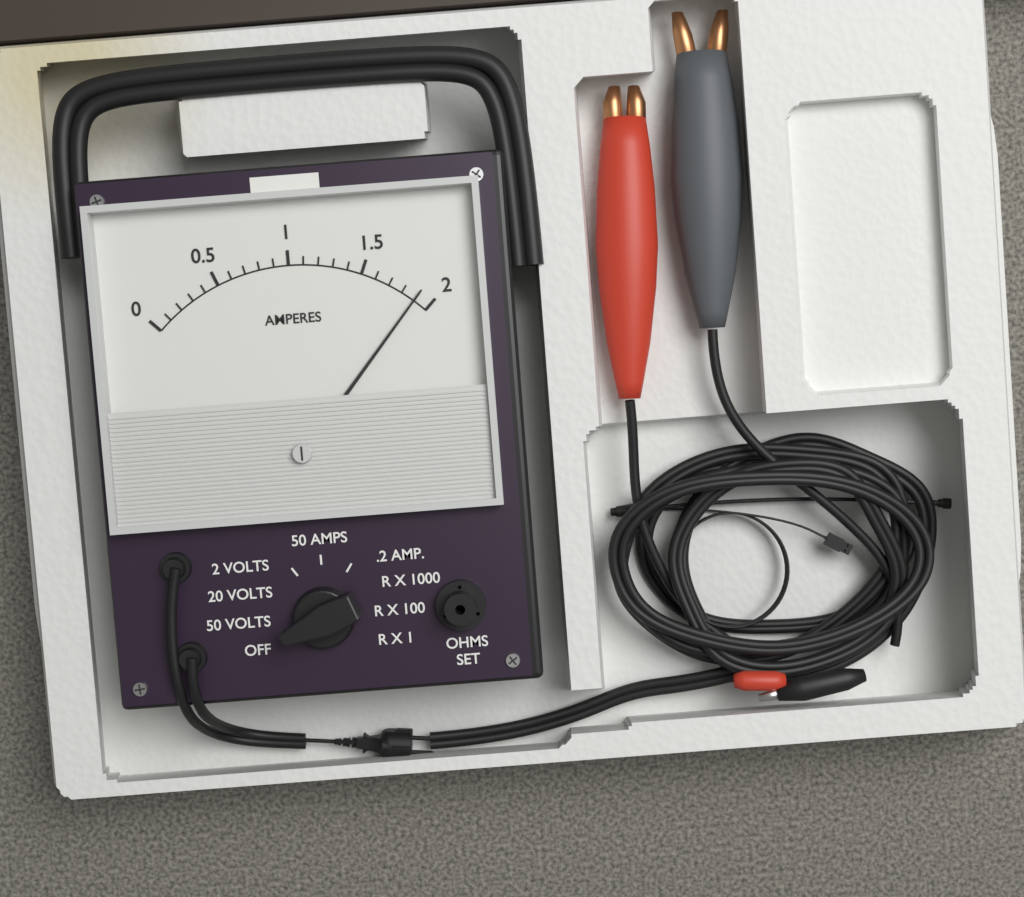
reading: 1.9 A
